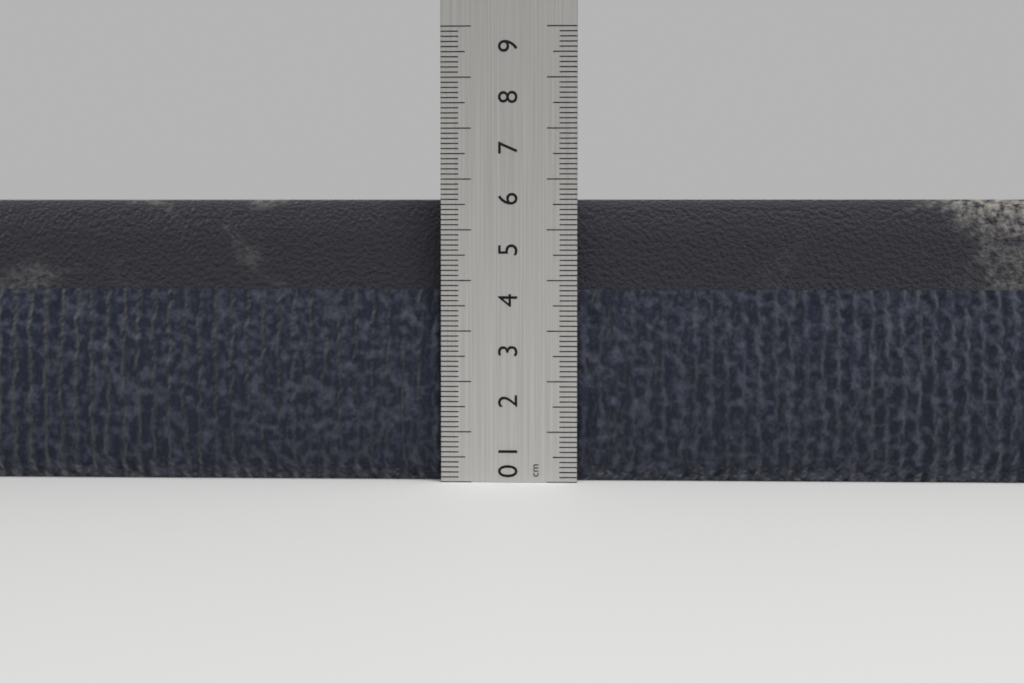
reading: 5.6 cm
